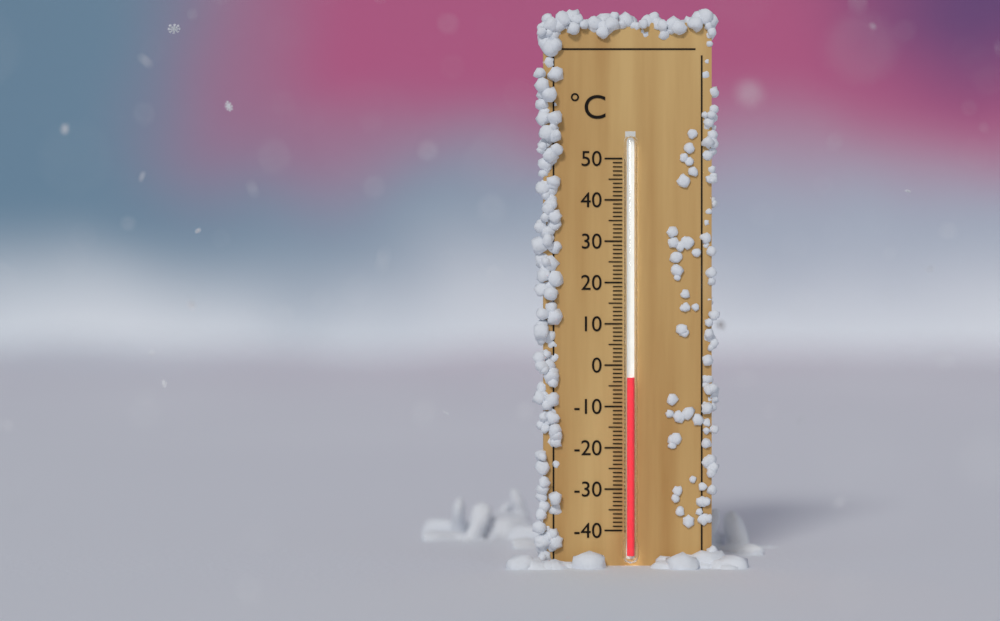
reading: -3 °C
